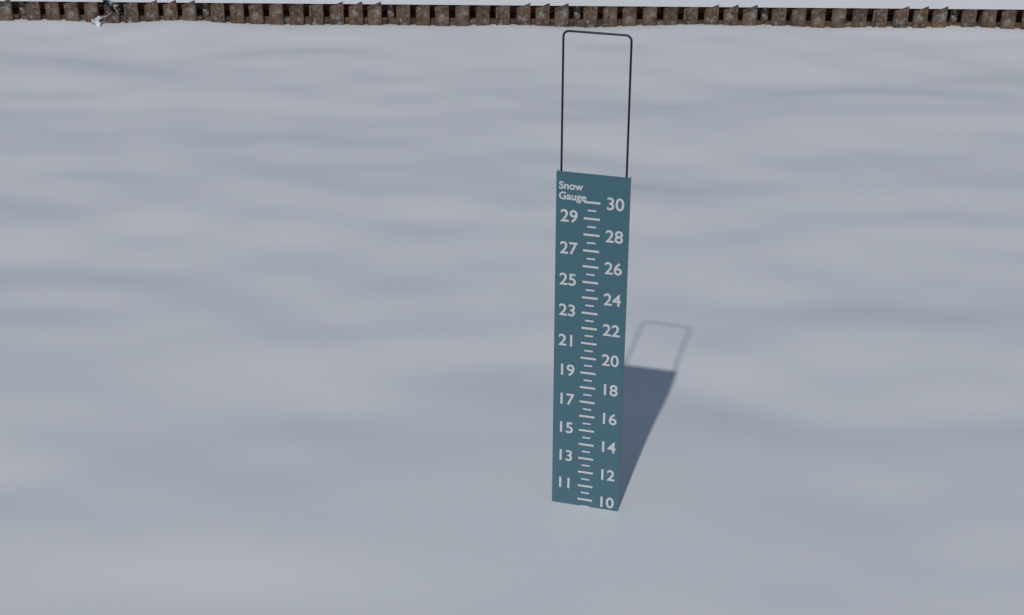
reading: 9.5 (no unit)
